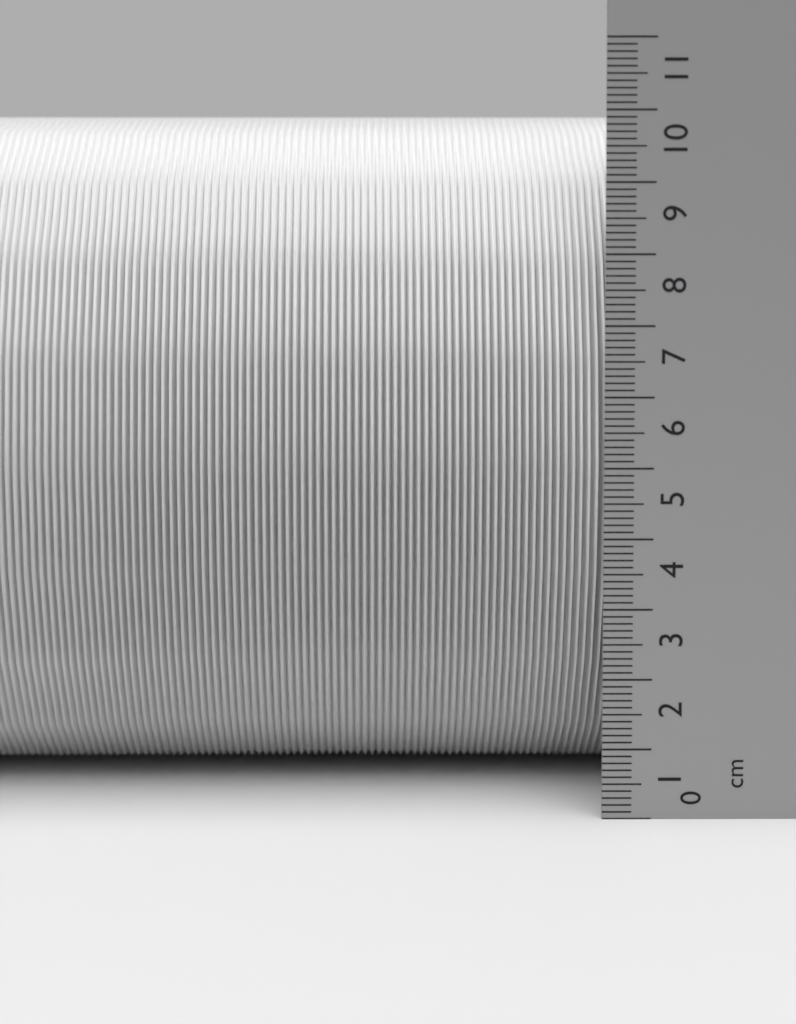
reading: 10.1 cm
